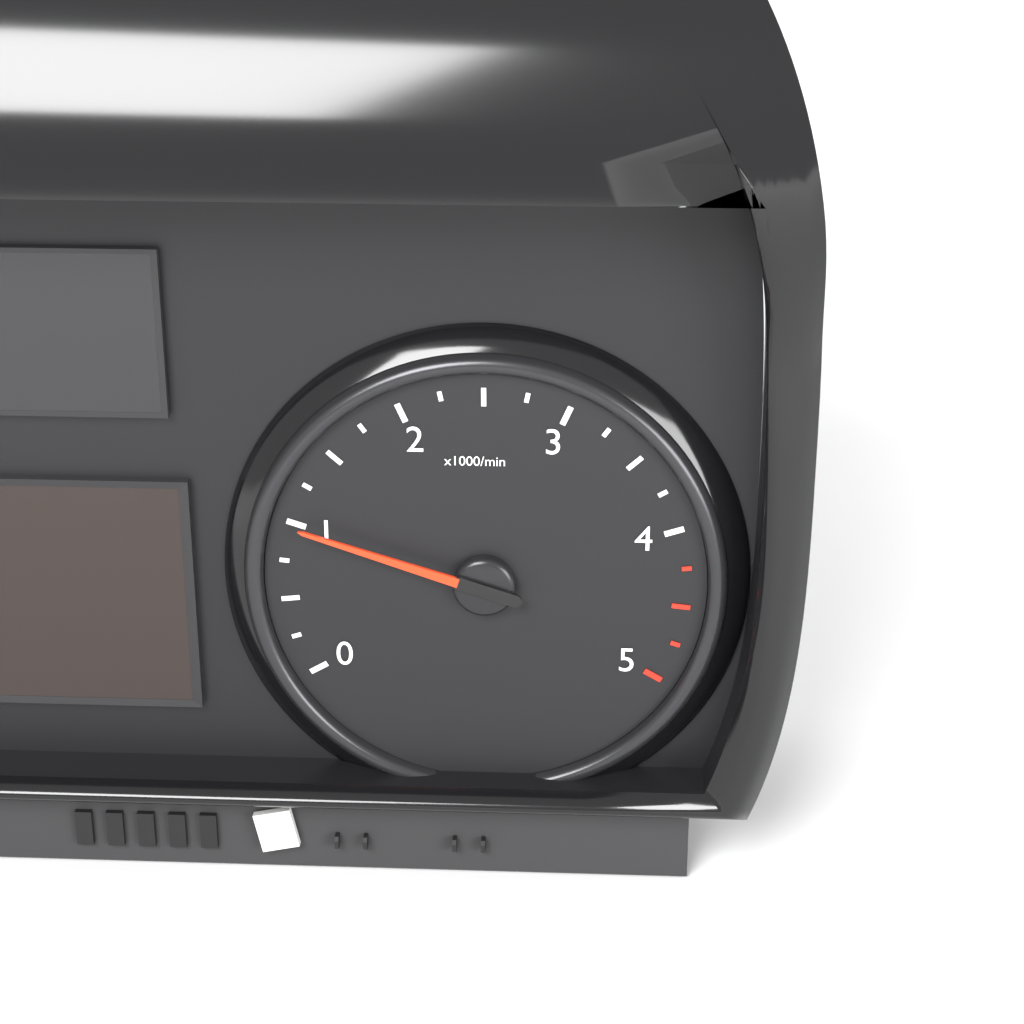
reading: 1.00 x1000/min
